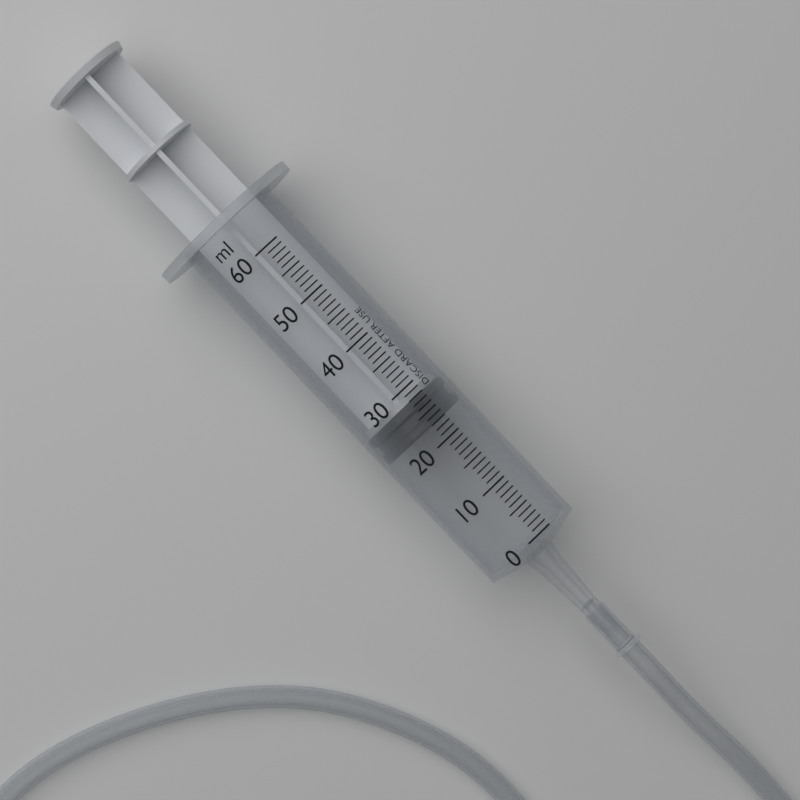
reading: 23 ml
